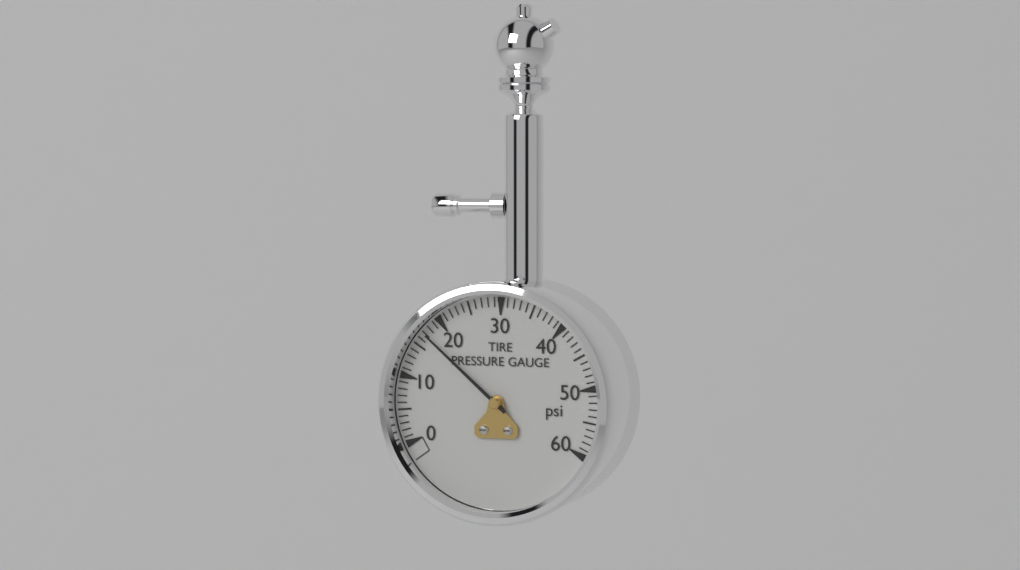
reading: 17 psi
